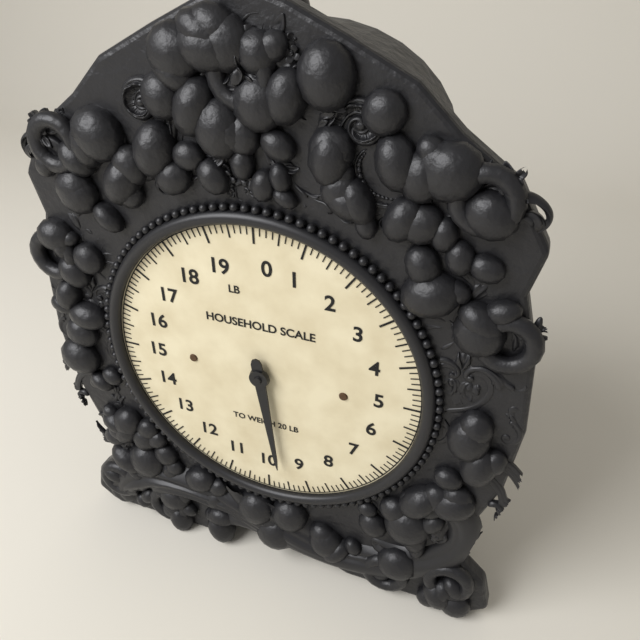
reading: 9.625 lb
